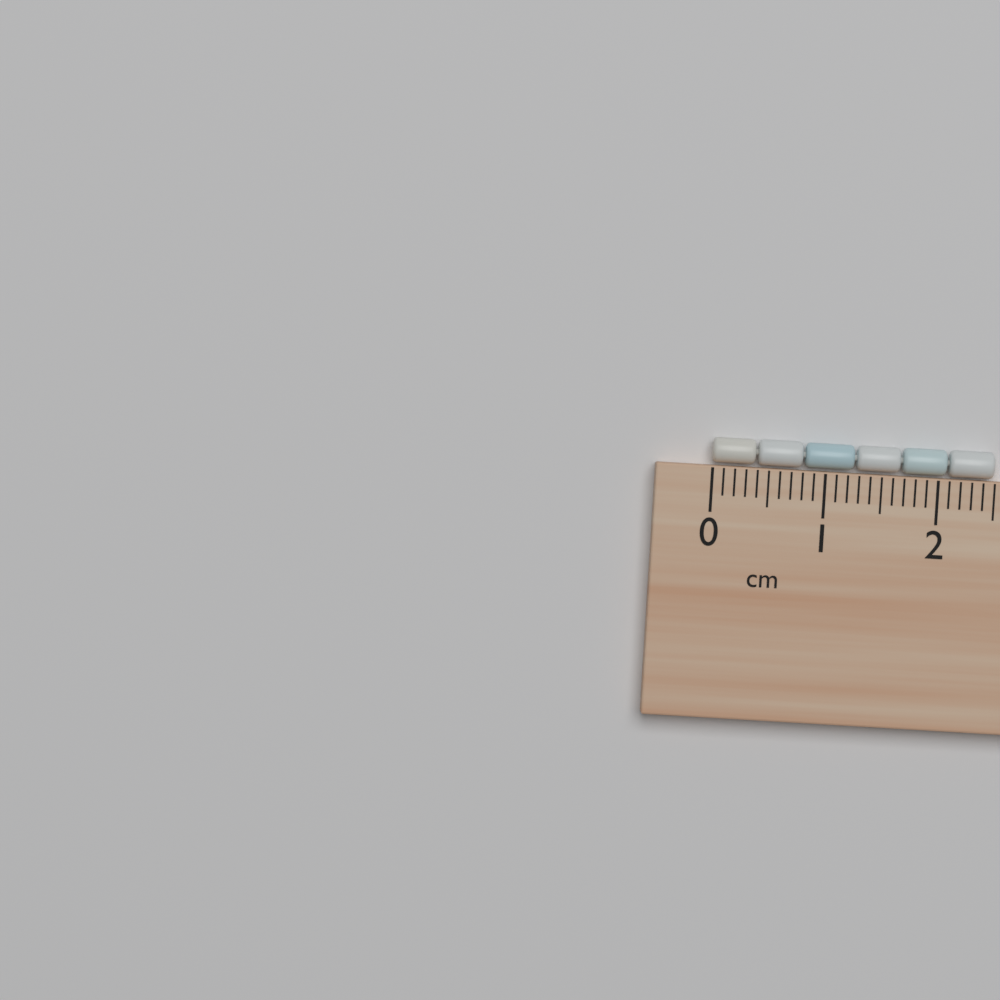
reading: 2.5 cm
